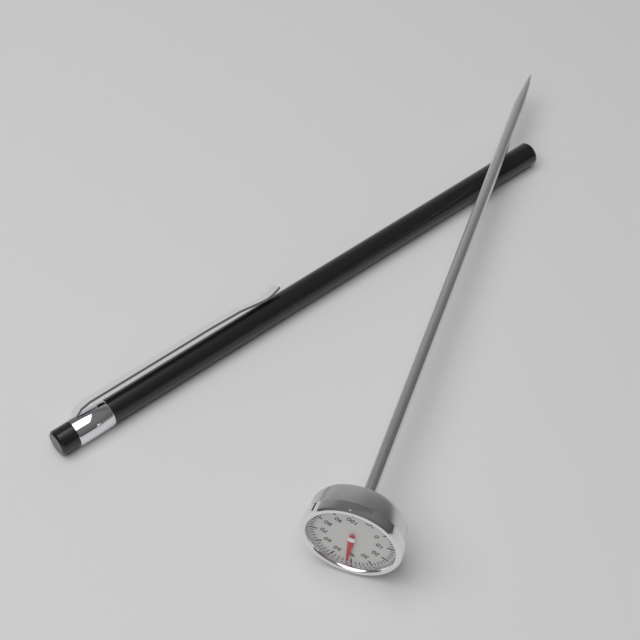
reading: 42 °C
